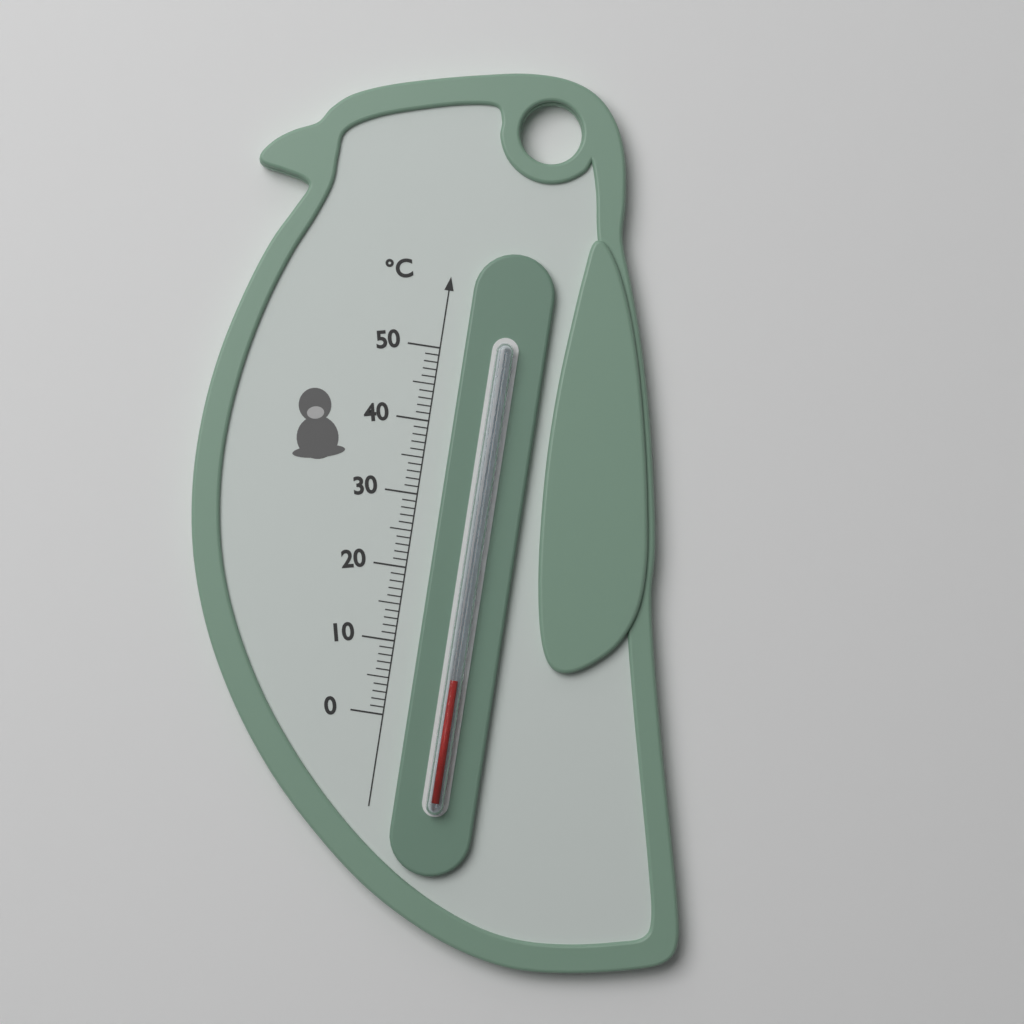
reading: 6 °C
